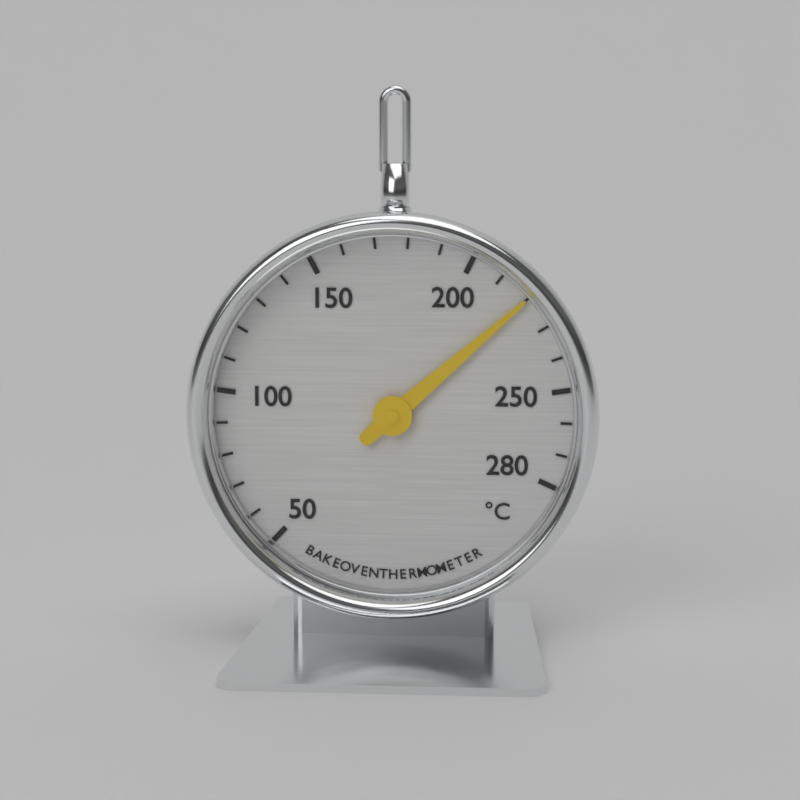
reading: 220 °C
